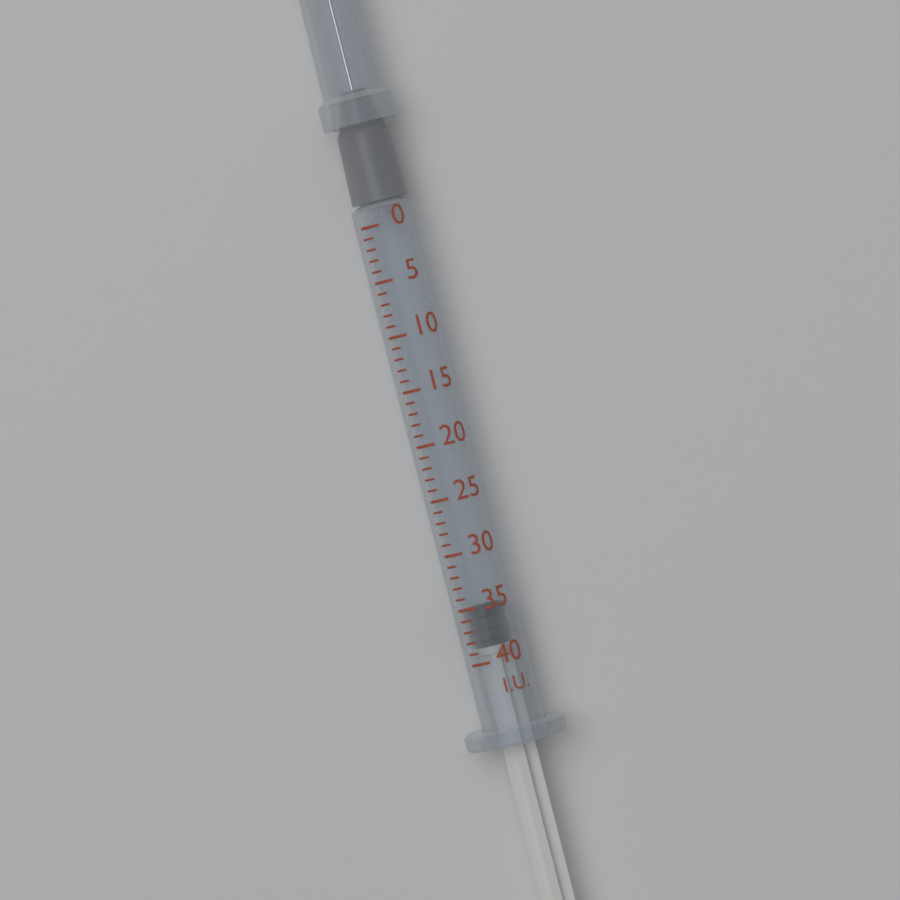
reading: 35 I.U.
